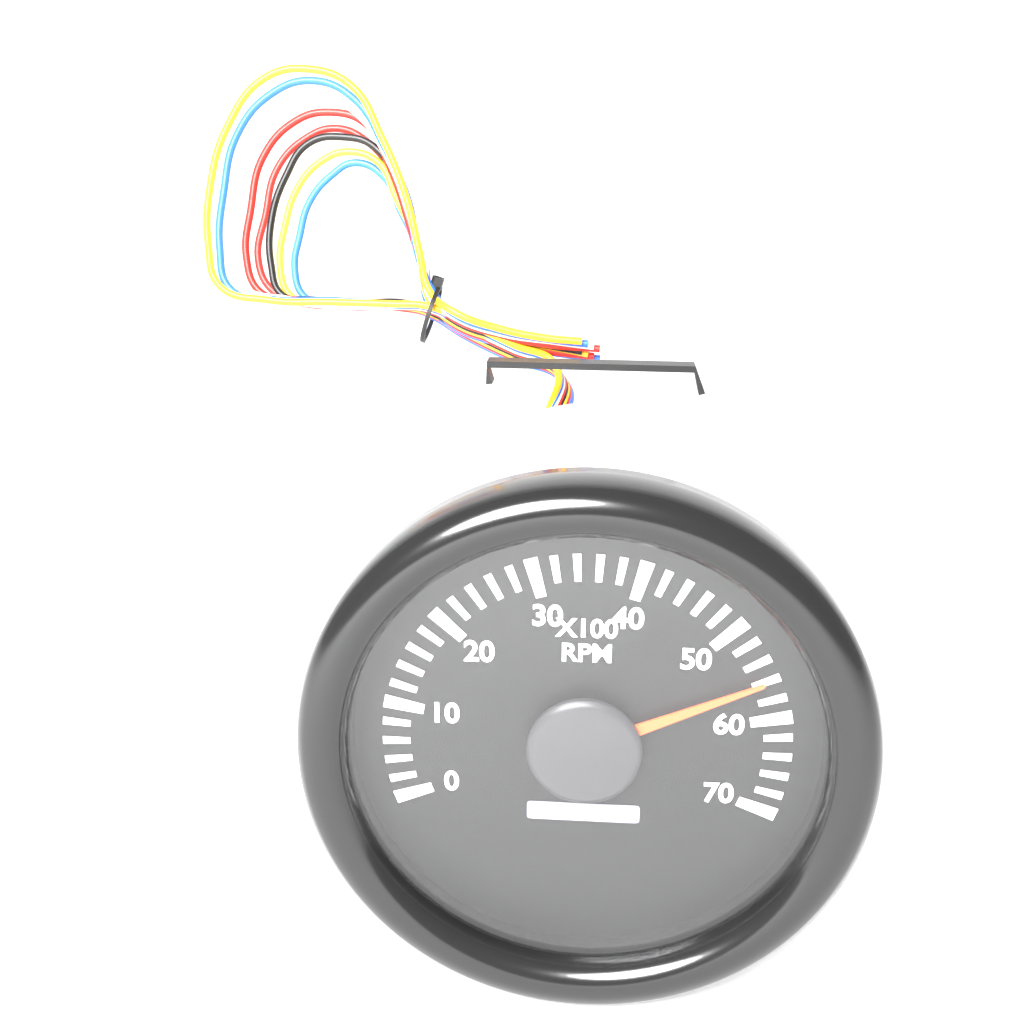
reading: 56 x100 RPM
